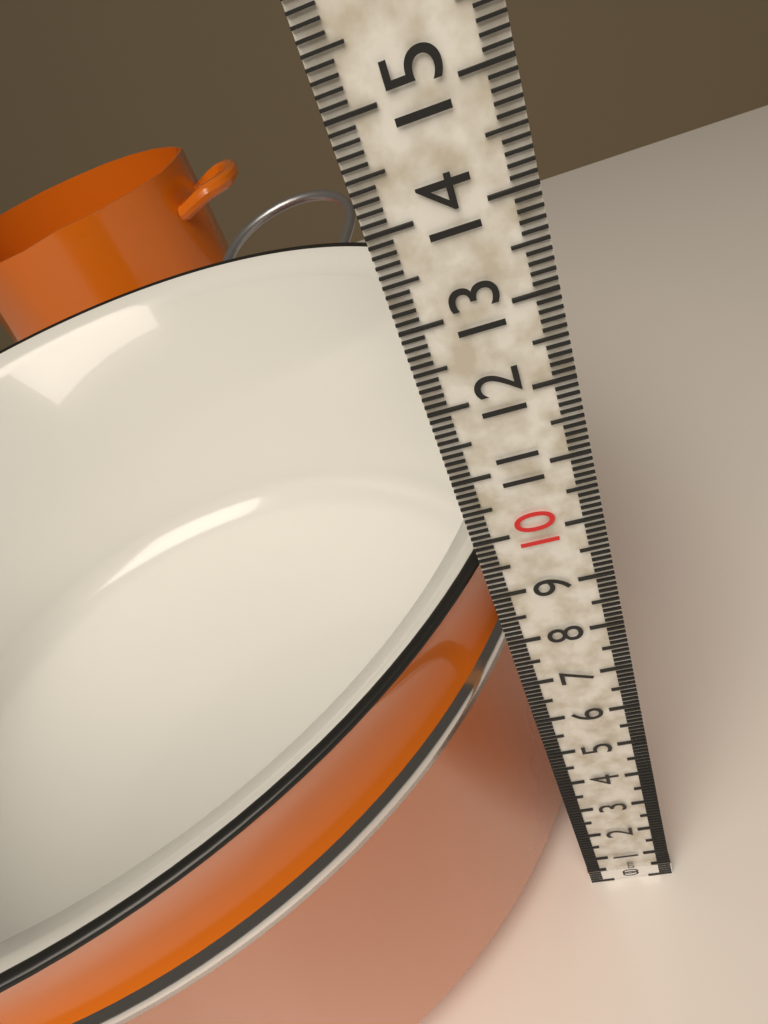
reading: 9.4 cm
